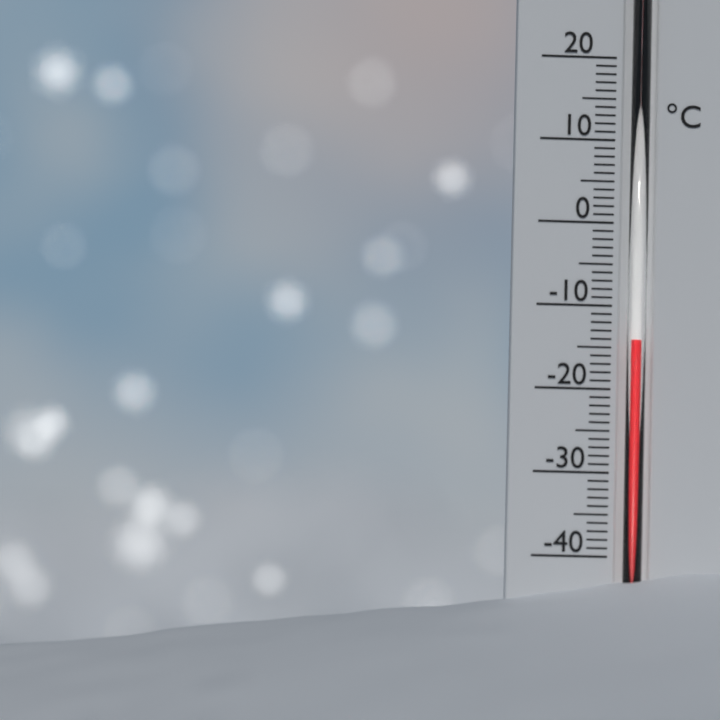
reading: -14 °C
